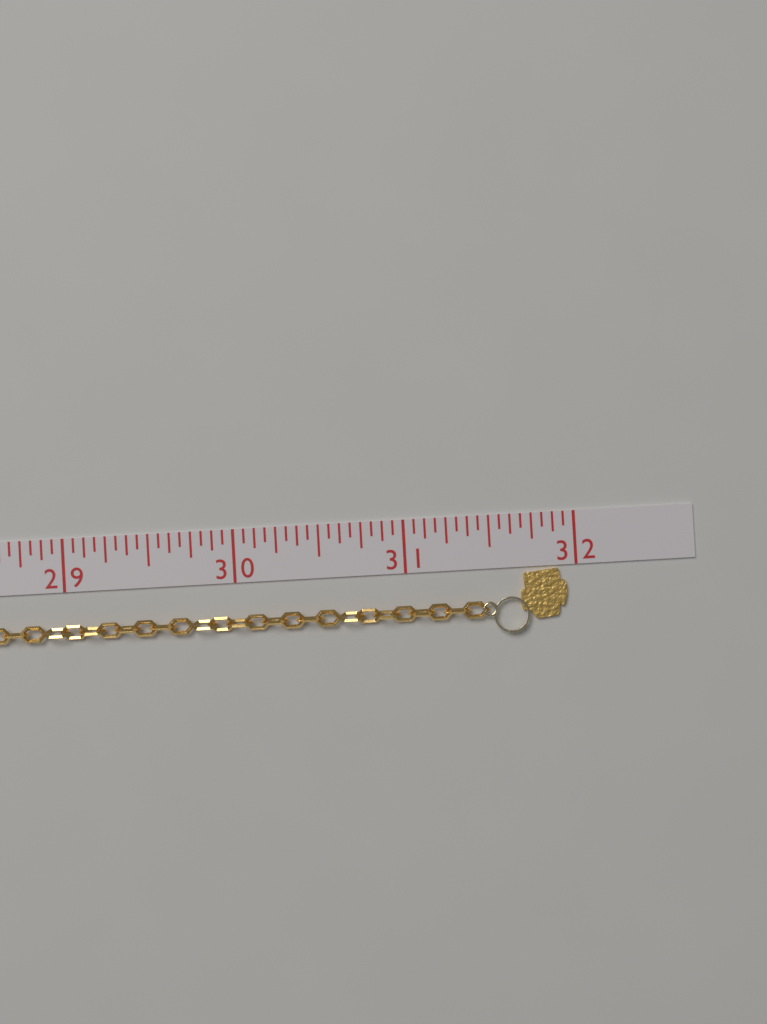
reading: 31.9375 (no unit)
